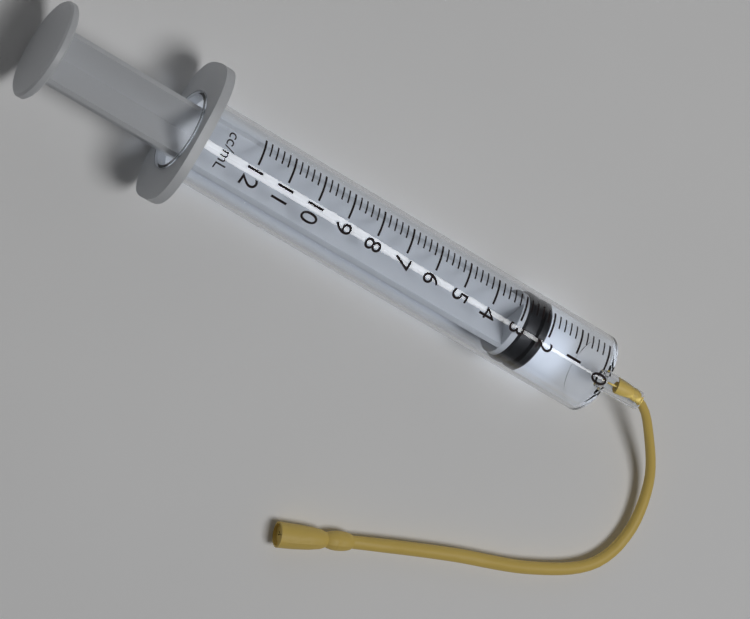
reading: 2.0 ml
